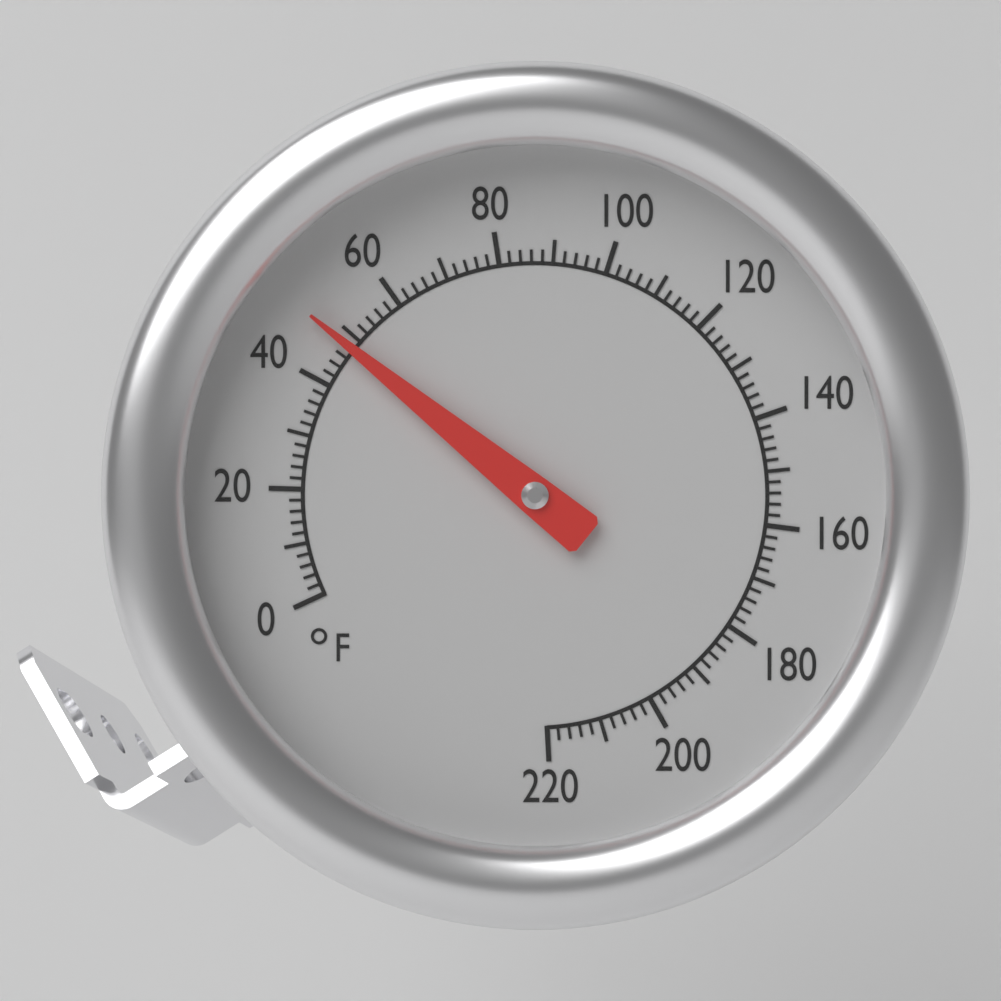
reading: 48 °F
